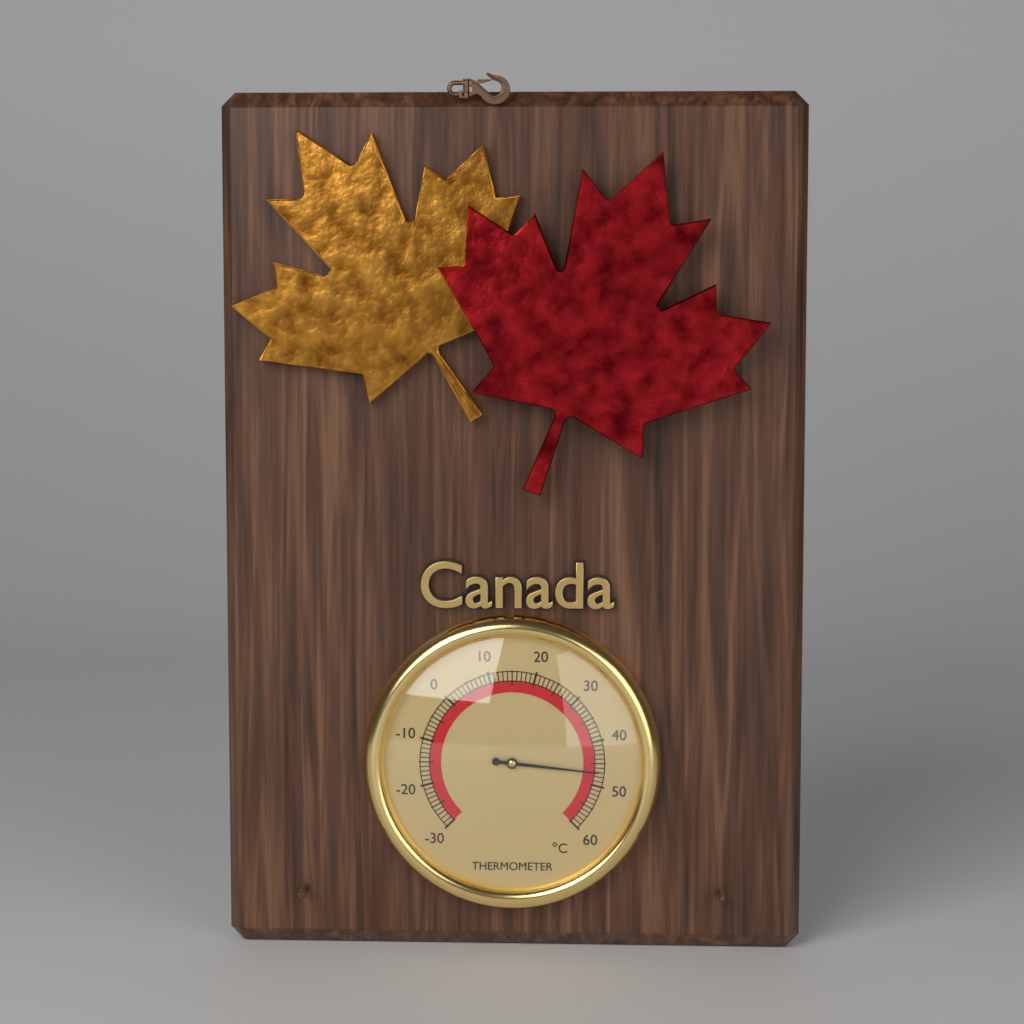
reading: 47 °C
